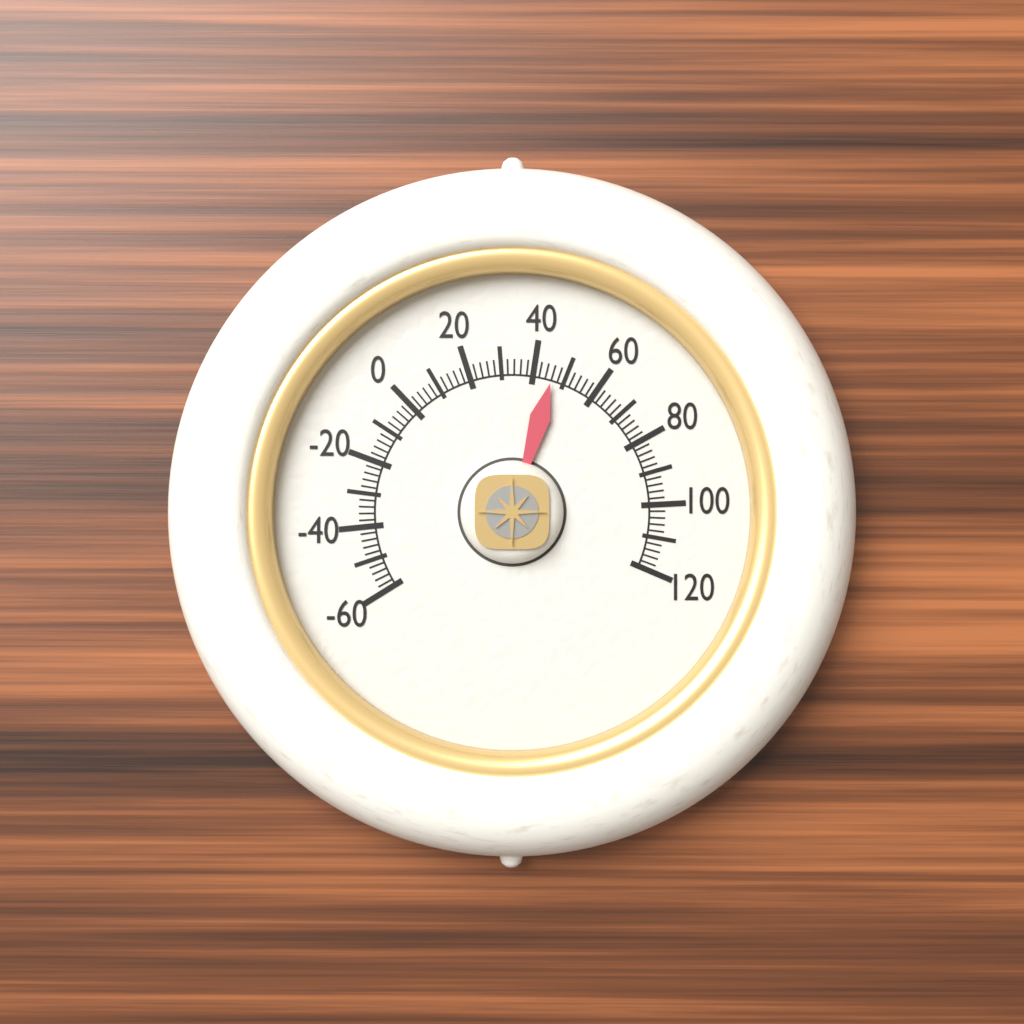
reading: 46 (no unit)
